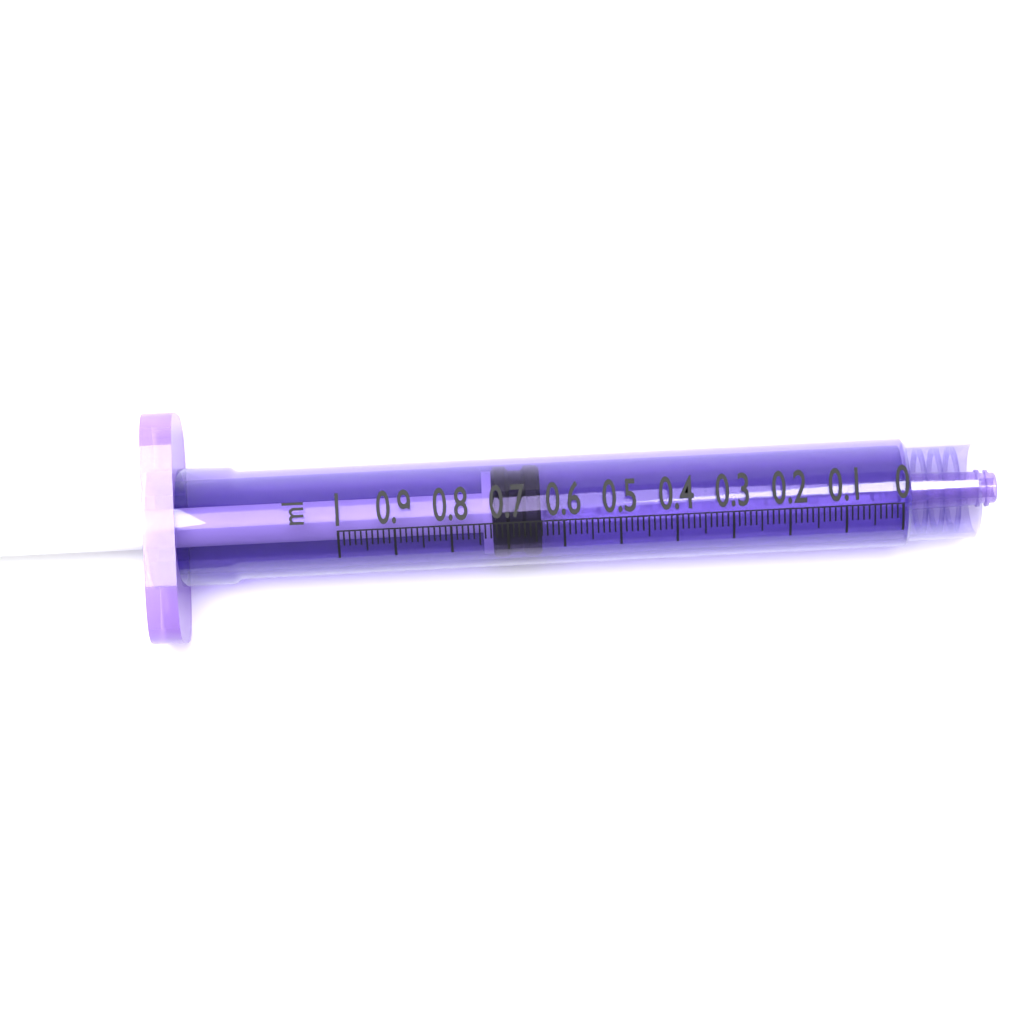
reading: 0.64 ml
